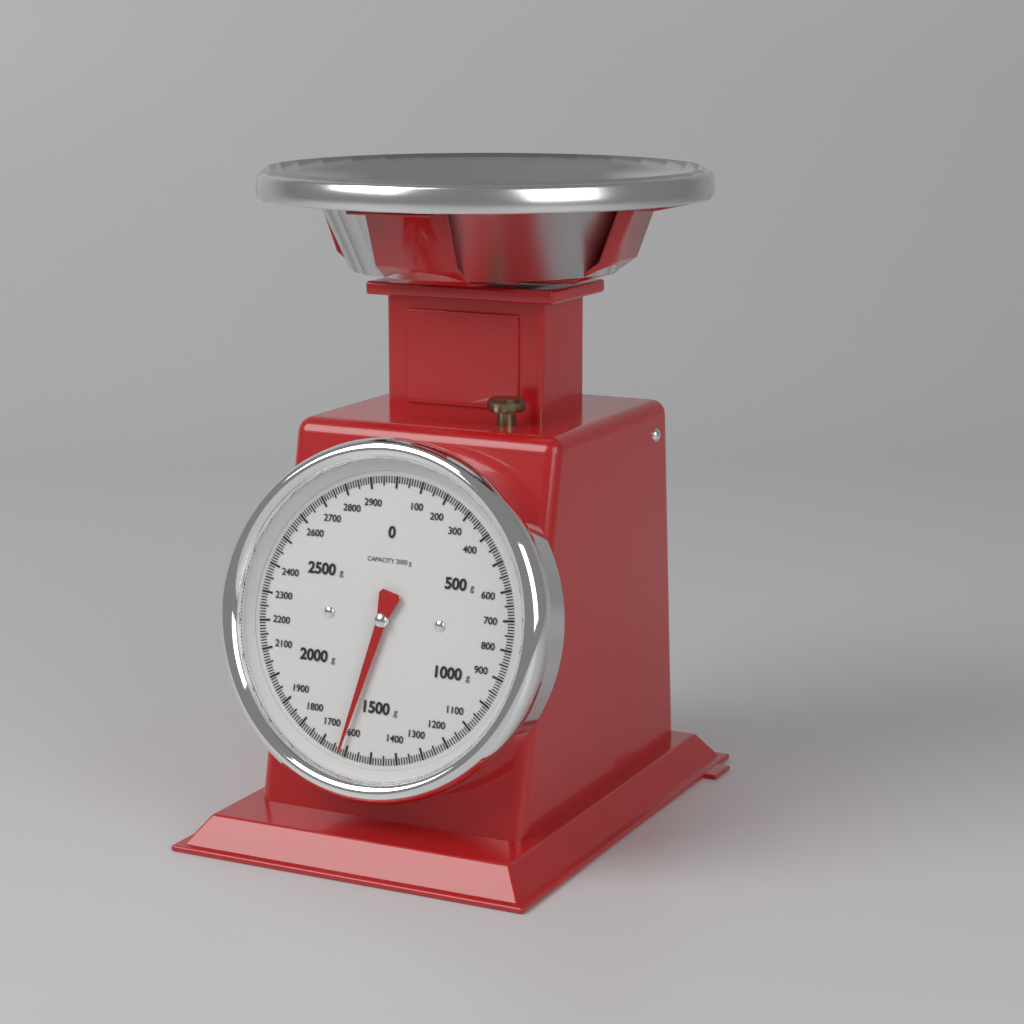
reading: 1620 g
